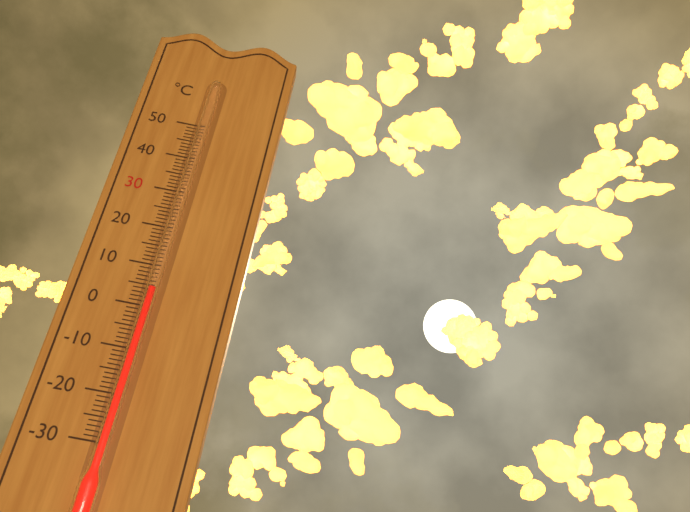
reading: 4 °C
